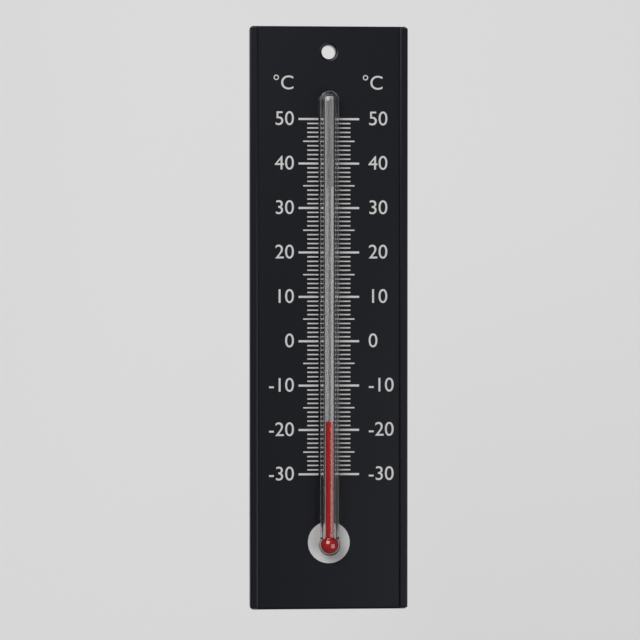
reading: -18 °C
